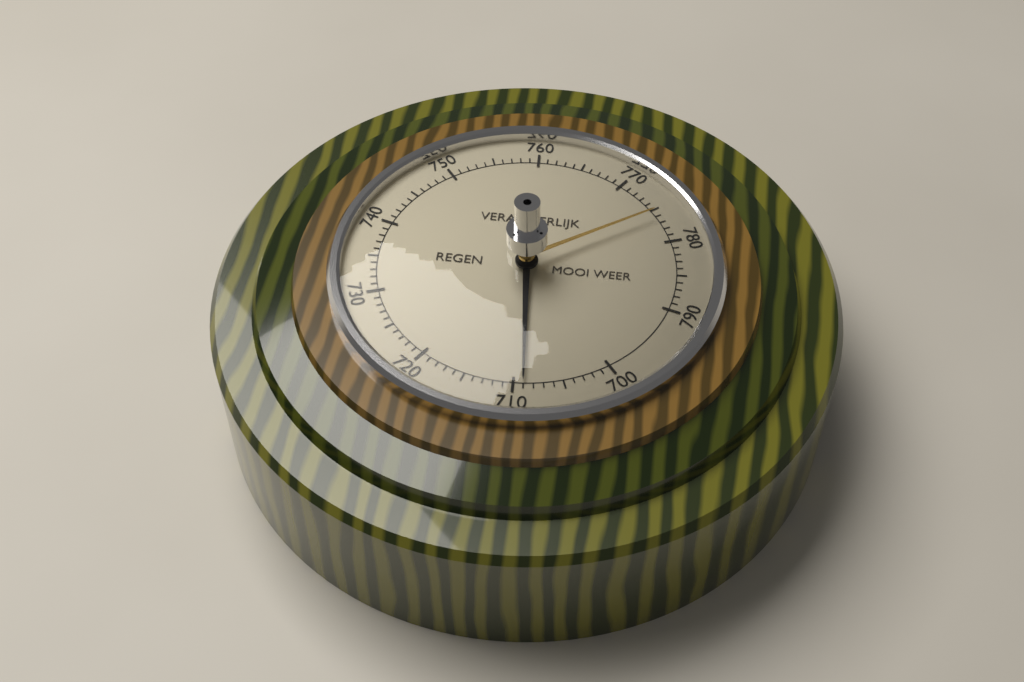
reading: 709 (no unit)
